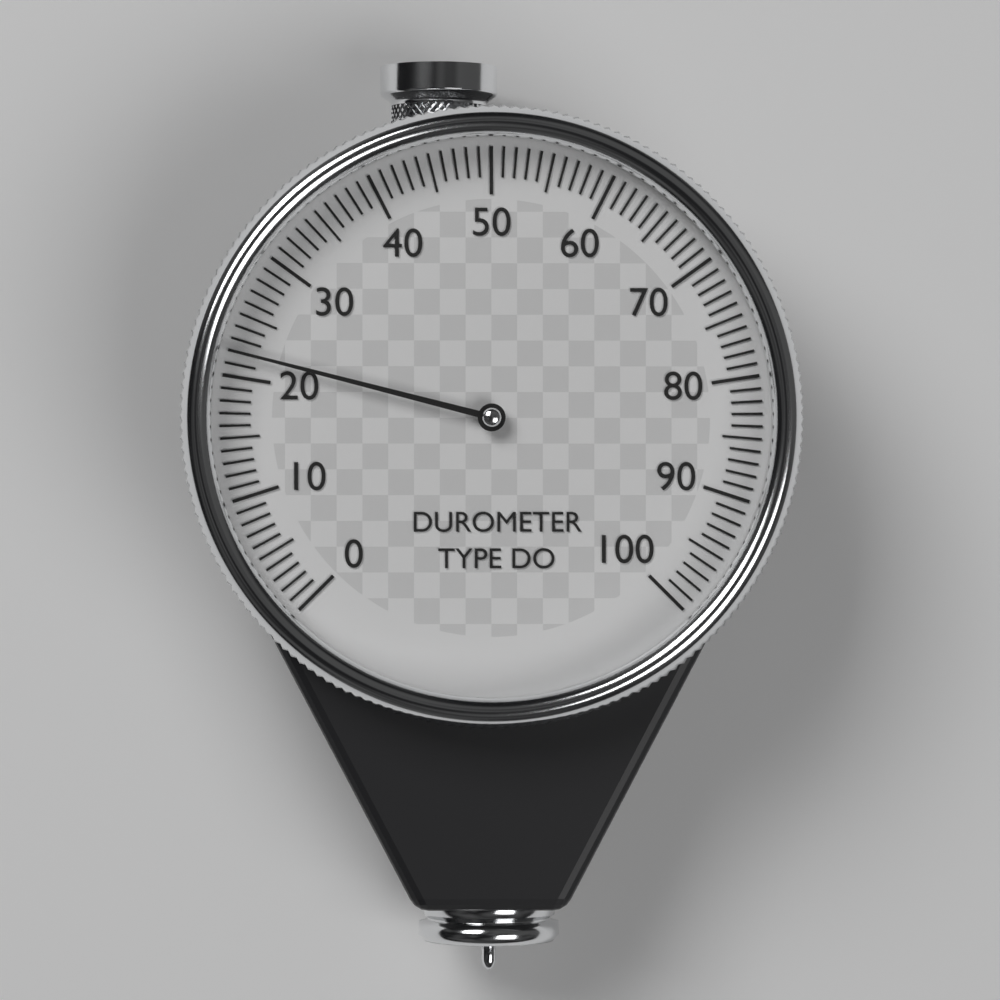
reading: 22 (no unit)
